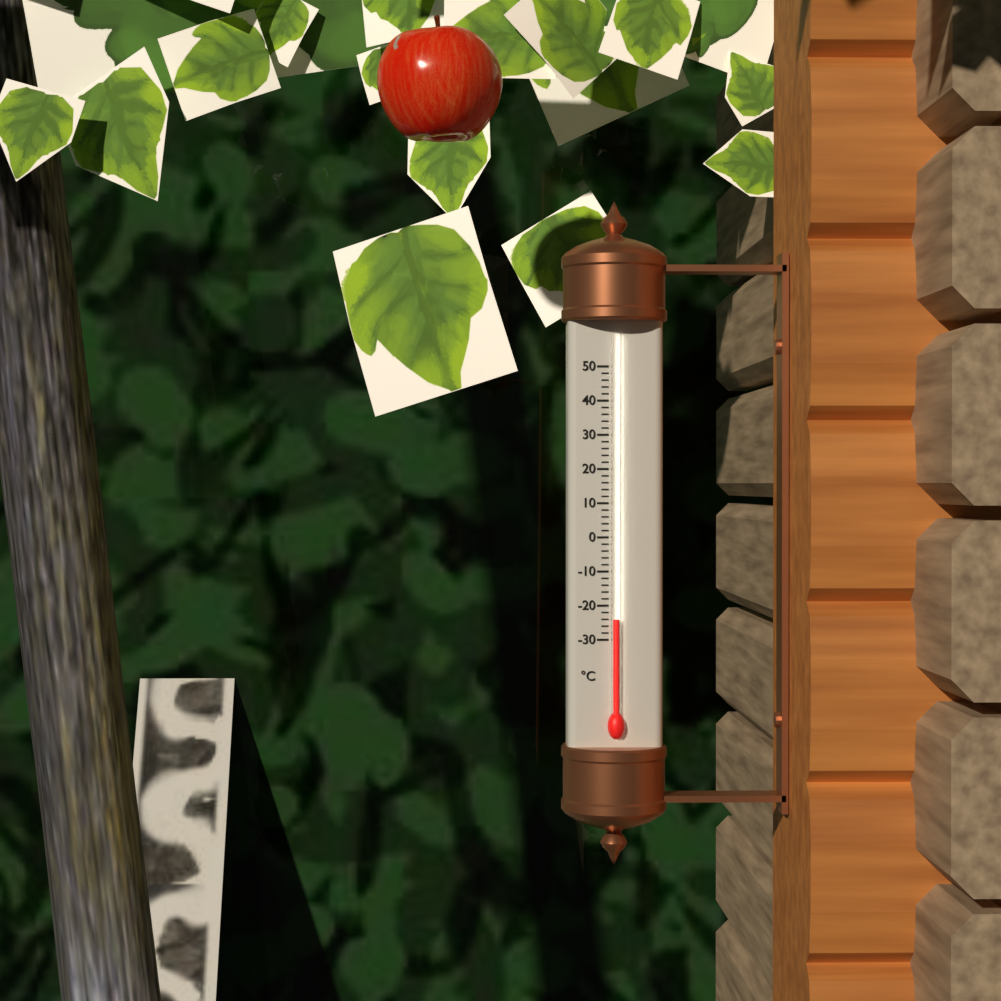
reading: -24 °C
